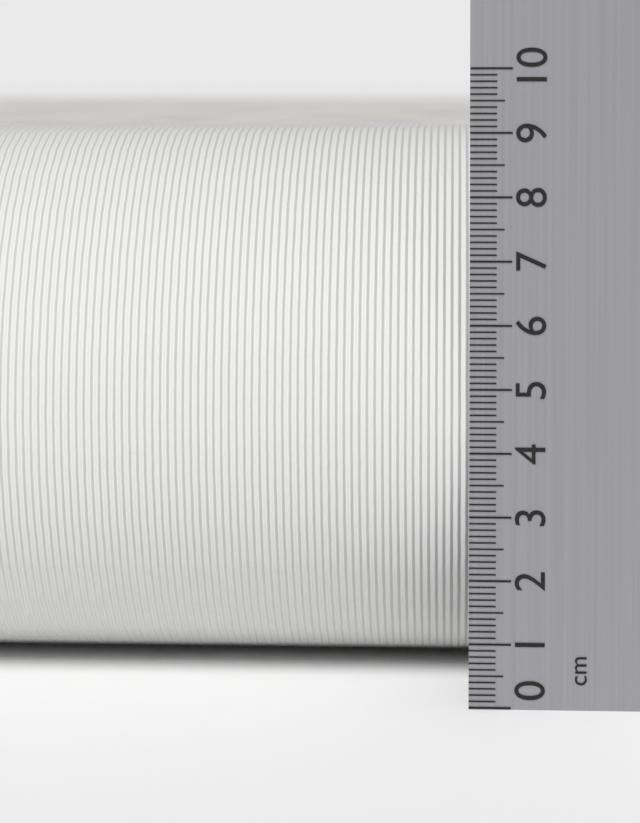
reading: 9.0 cm
